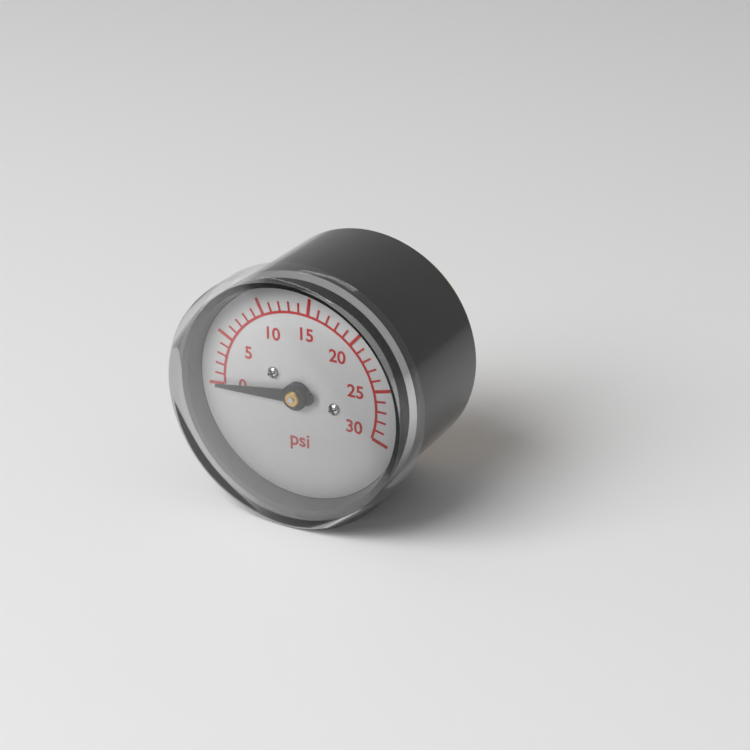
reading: 0 psi
